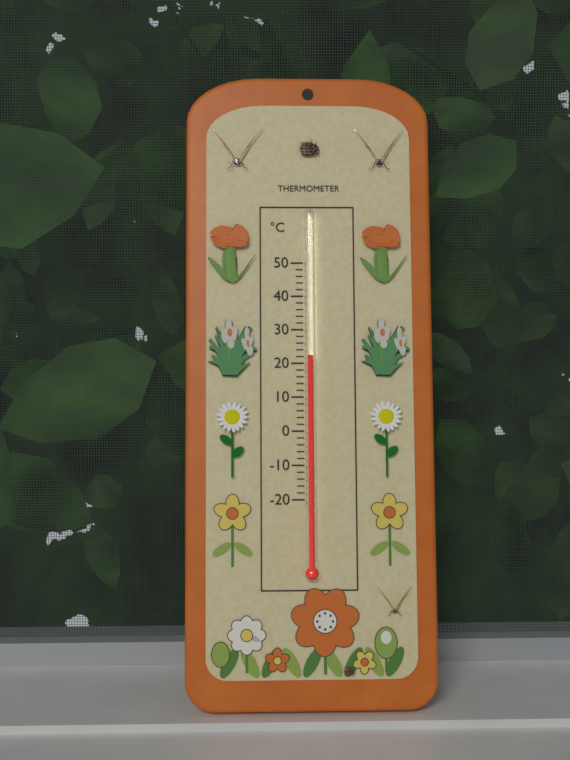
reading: 22 °C
